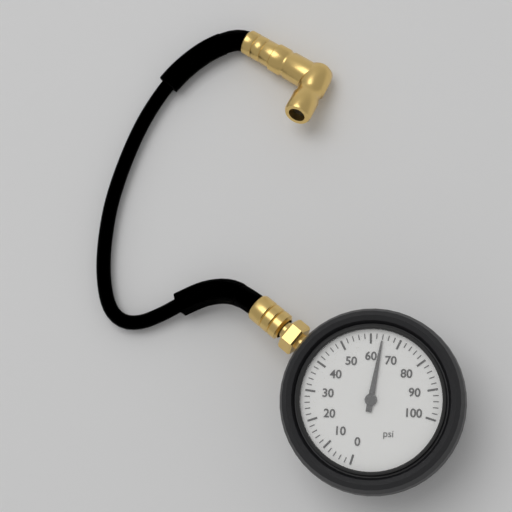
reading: 64 psi
